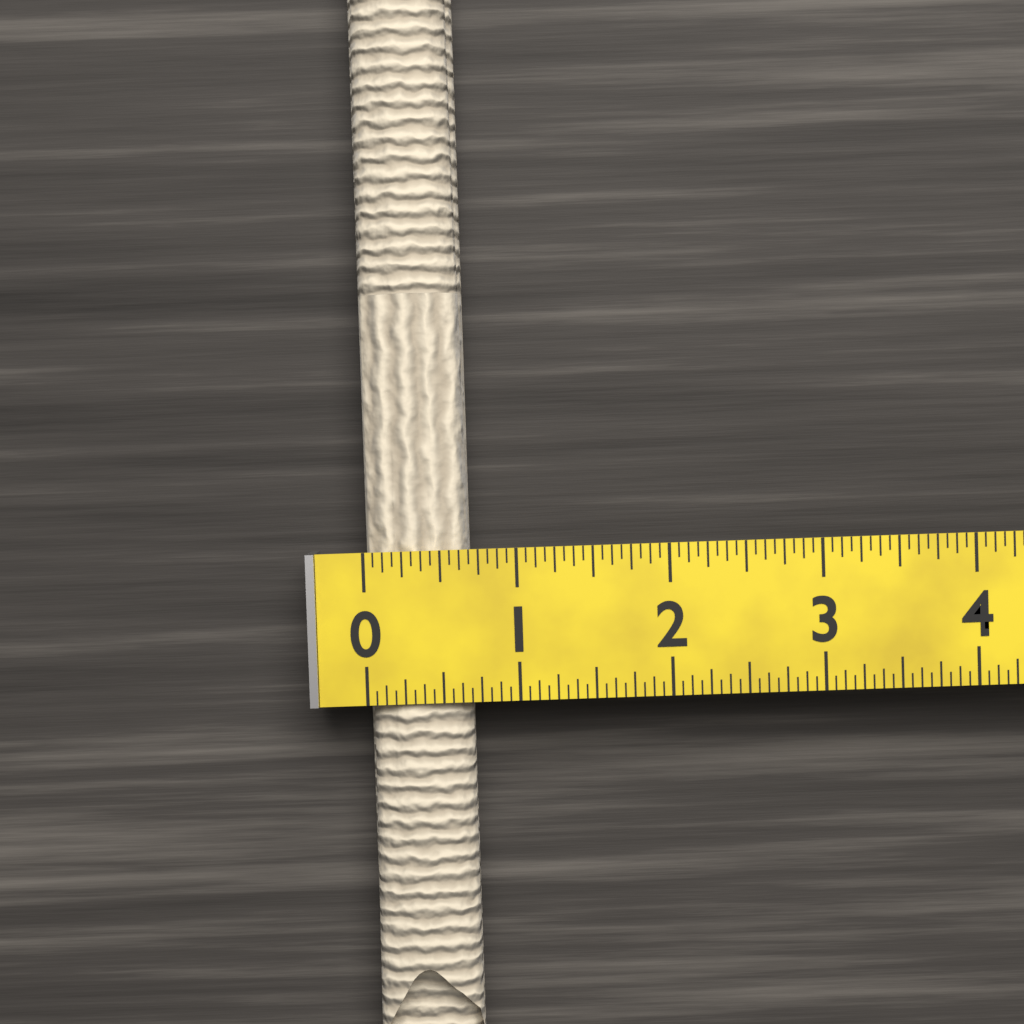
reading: 0.6875 (no unit)
